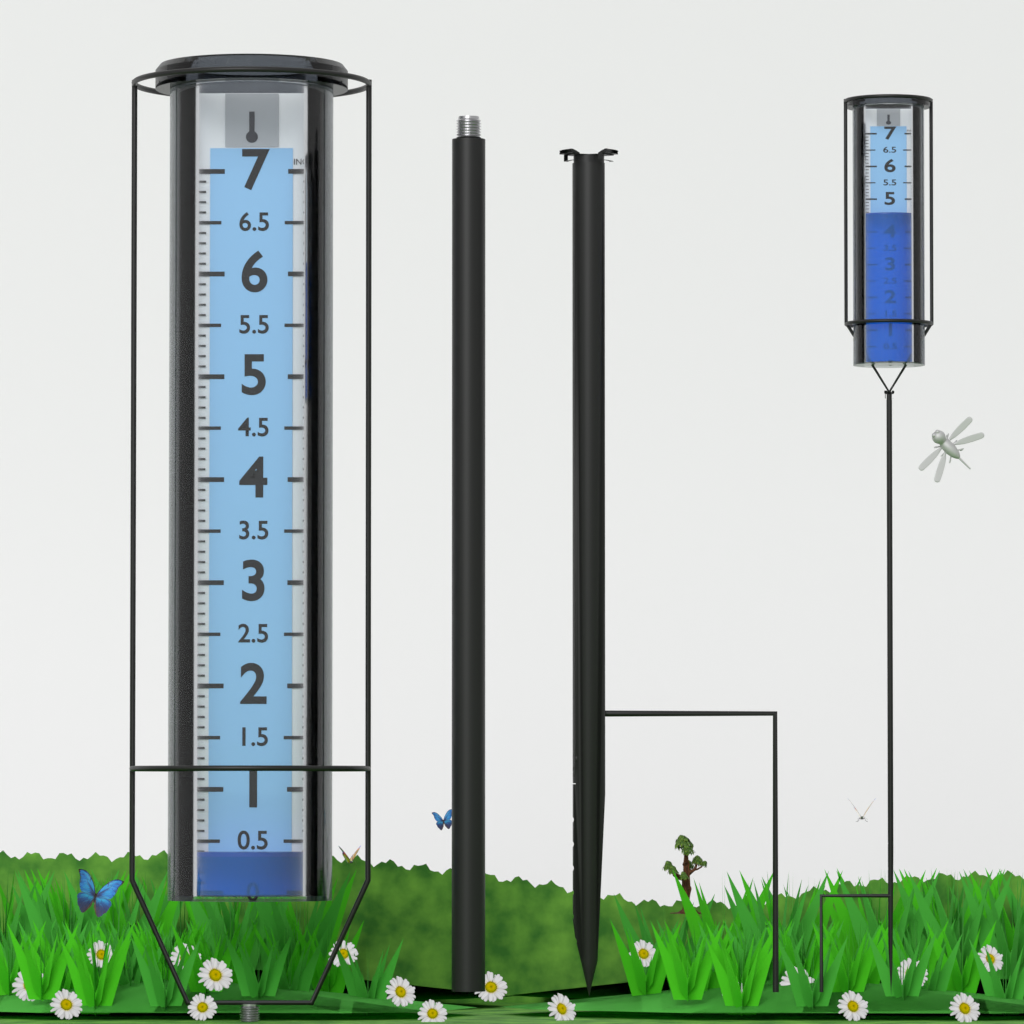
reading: 0.4 in
